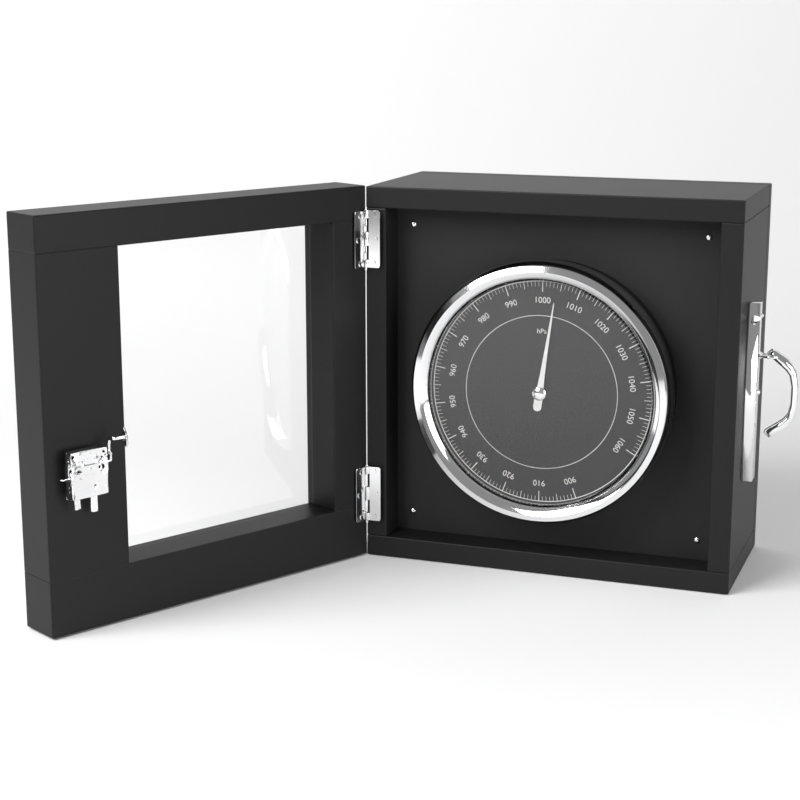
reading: 1004 hPa
